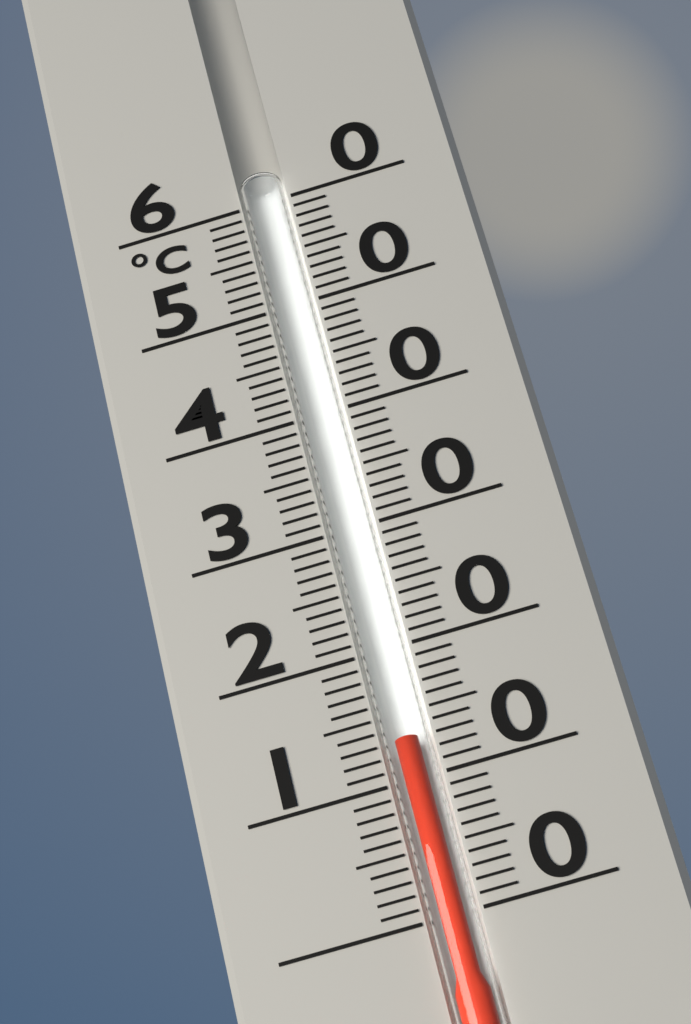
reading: 13 °C
